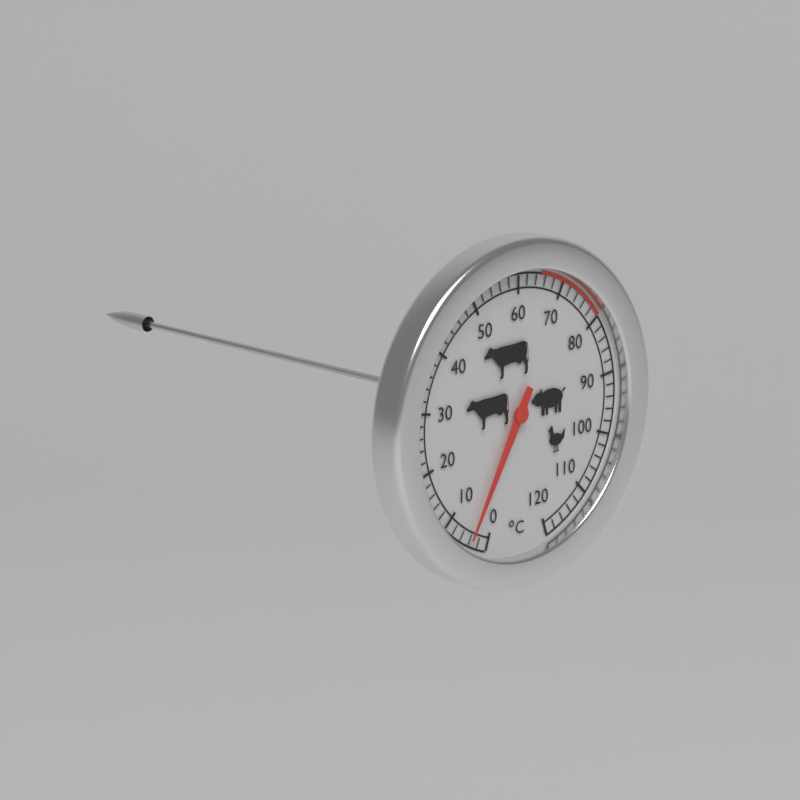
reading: 4 °C
